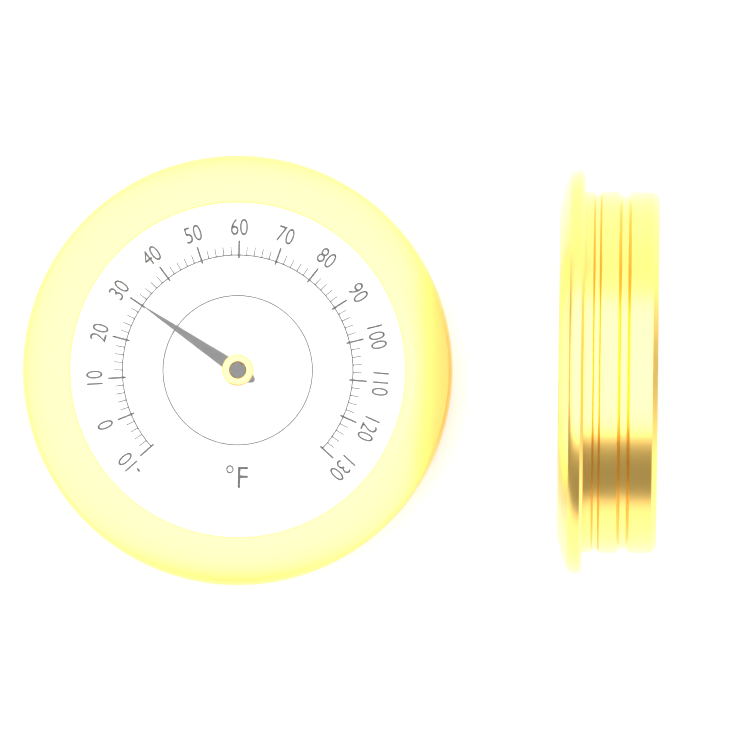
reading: 30 °F
